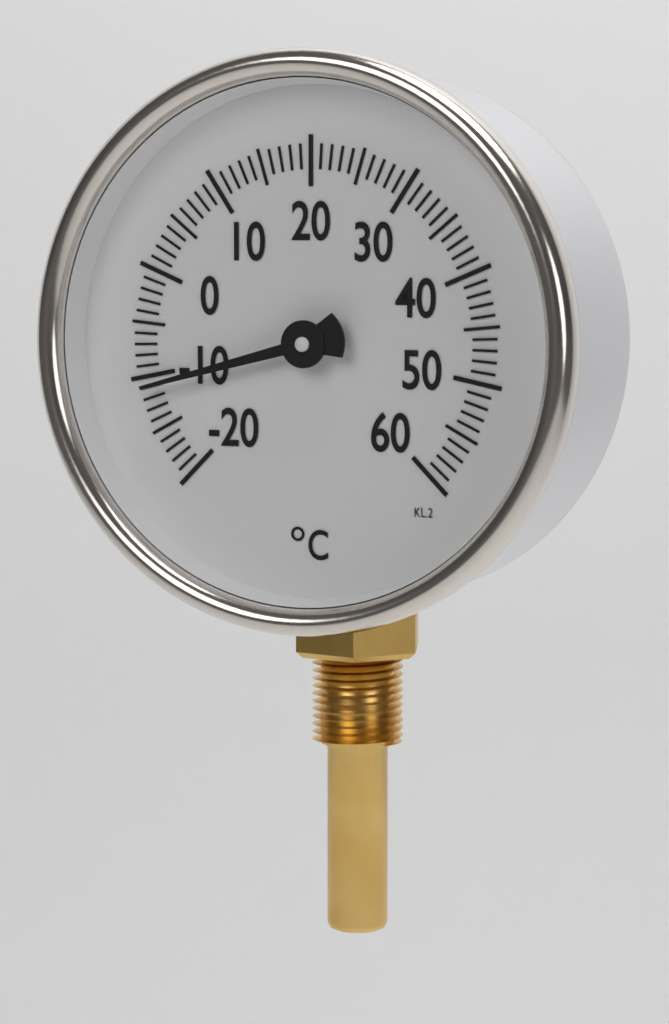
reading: -11 °C
